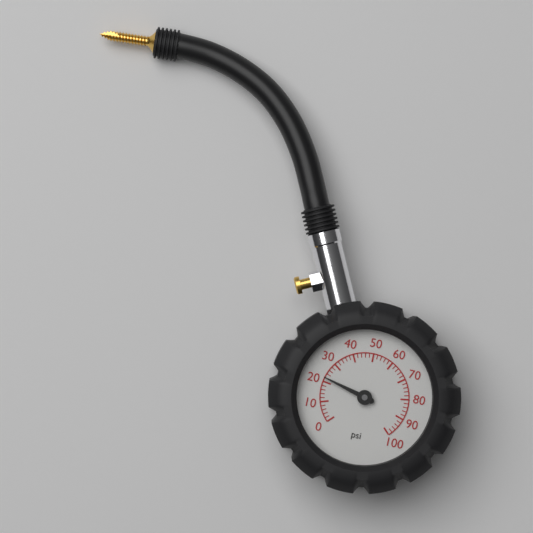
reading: 22 psi
